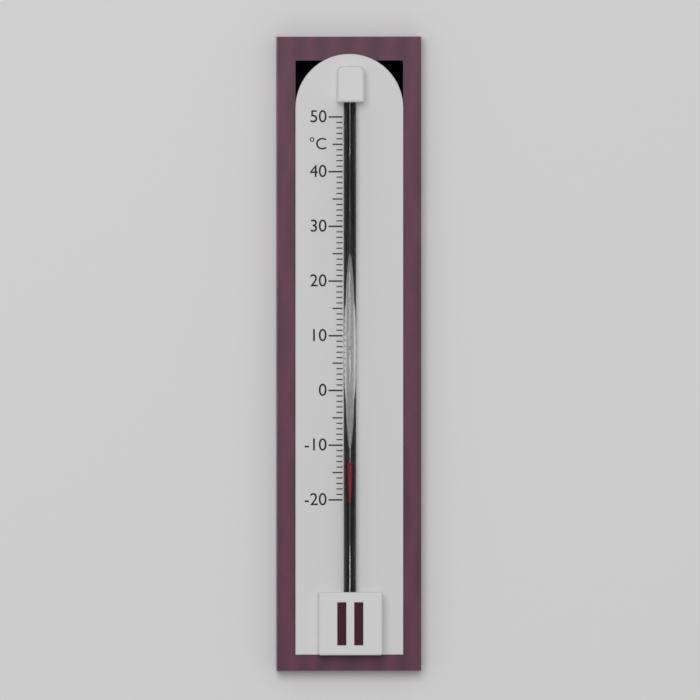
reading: -13 °C
